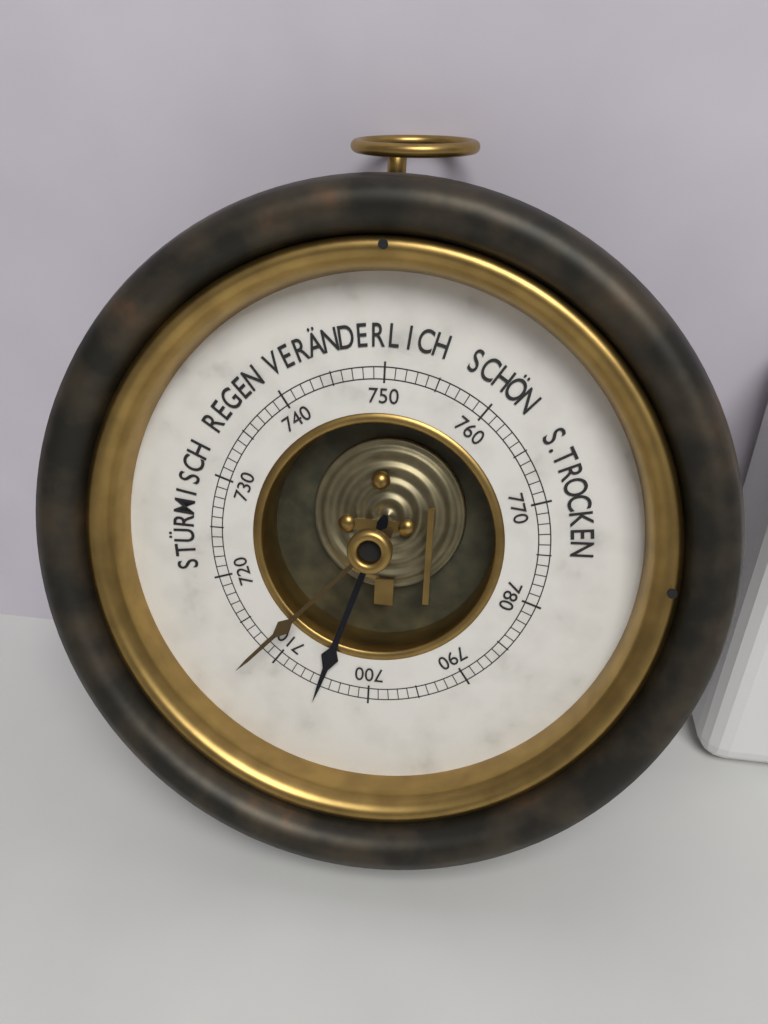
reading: 705 mmHg
